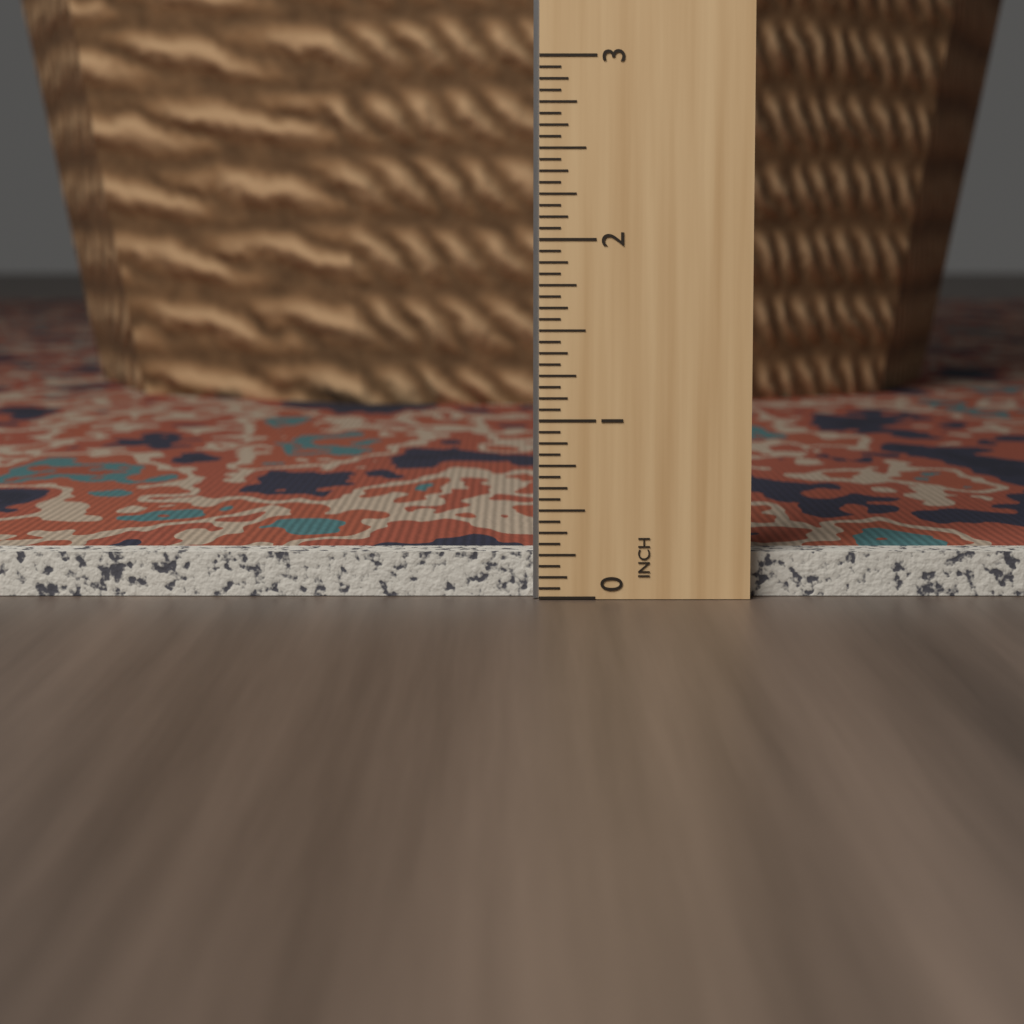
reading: 0.2500 in
